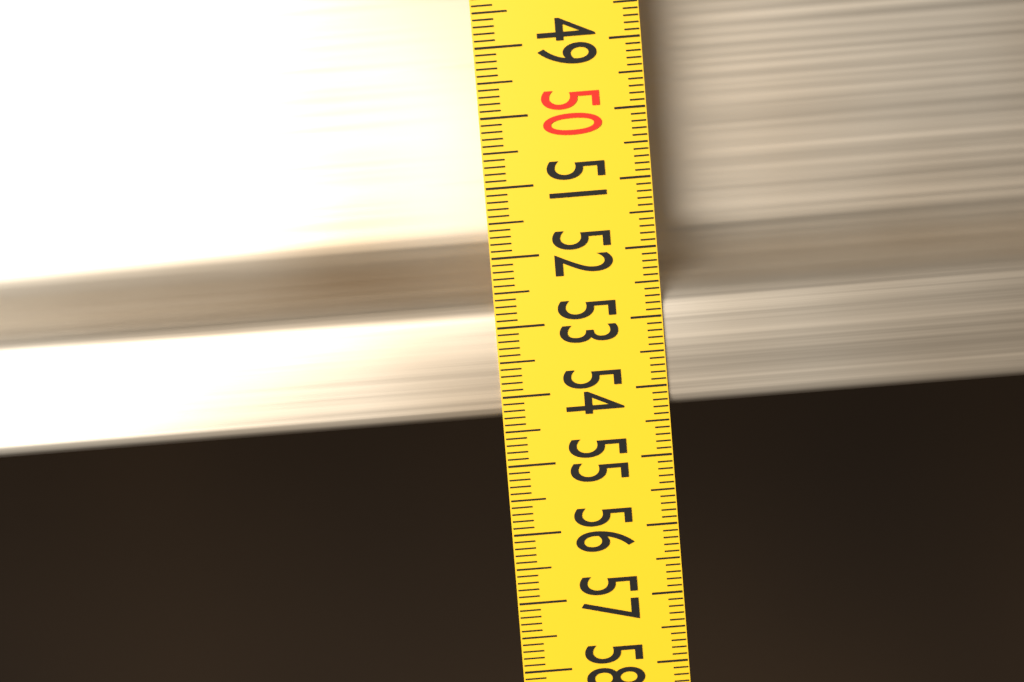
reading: 54.3 (no unit)
